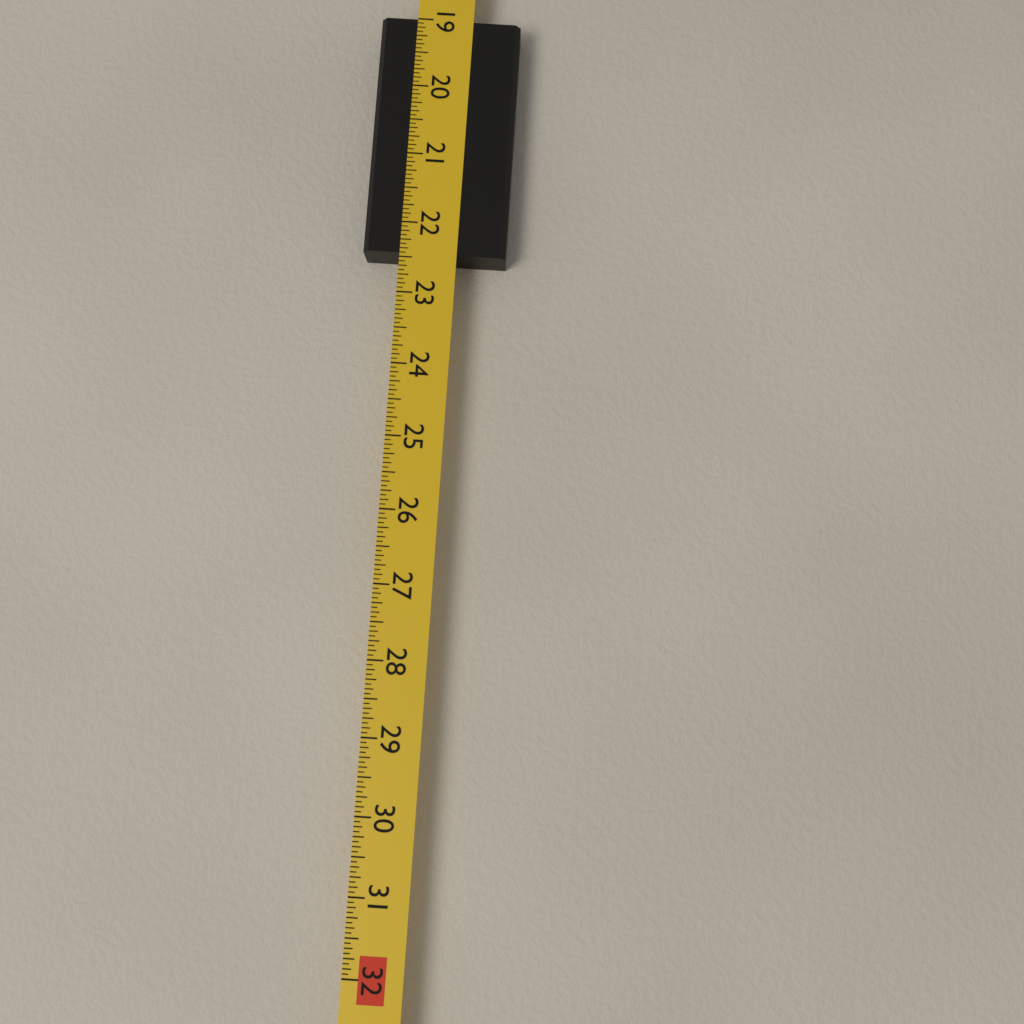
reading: 22.4375 in
